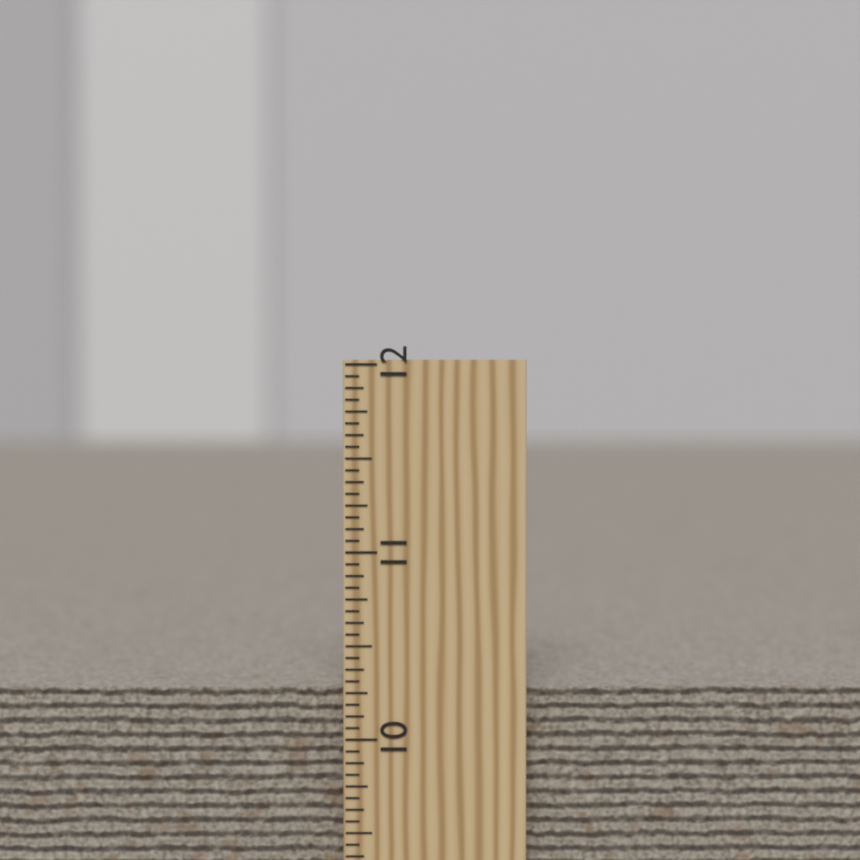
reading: 10.2500 inch
